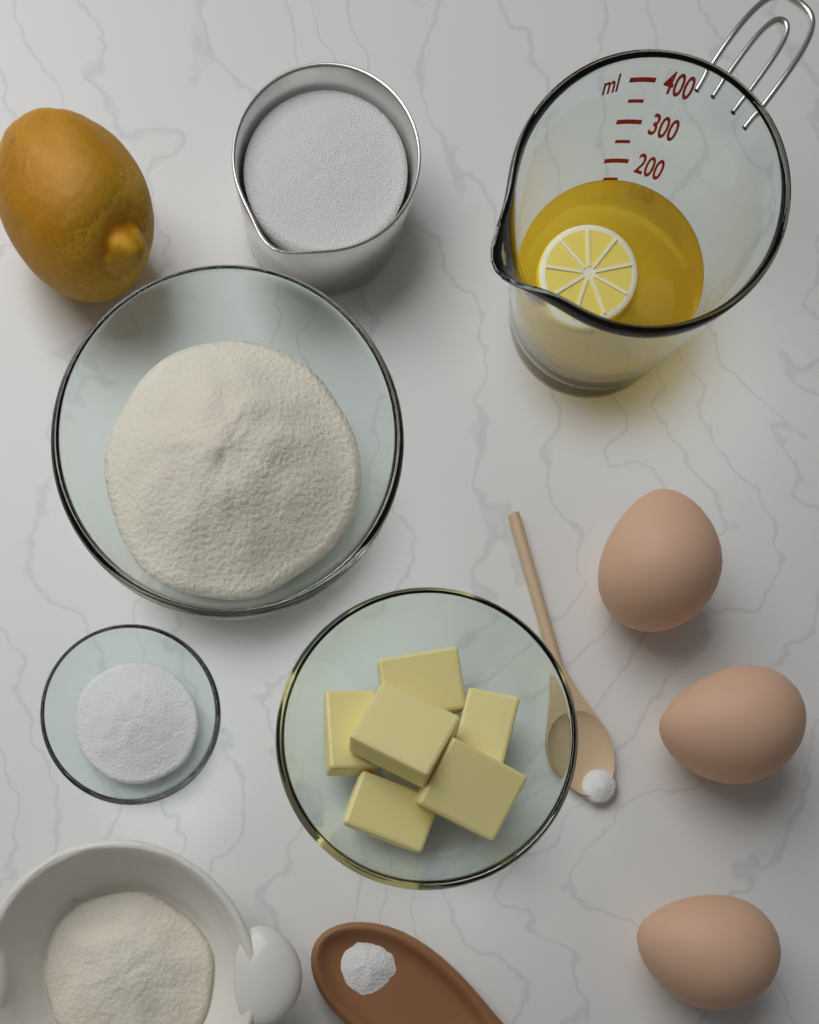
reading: 150 ml
